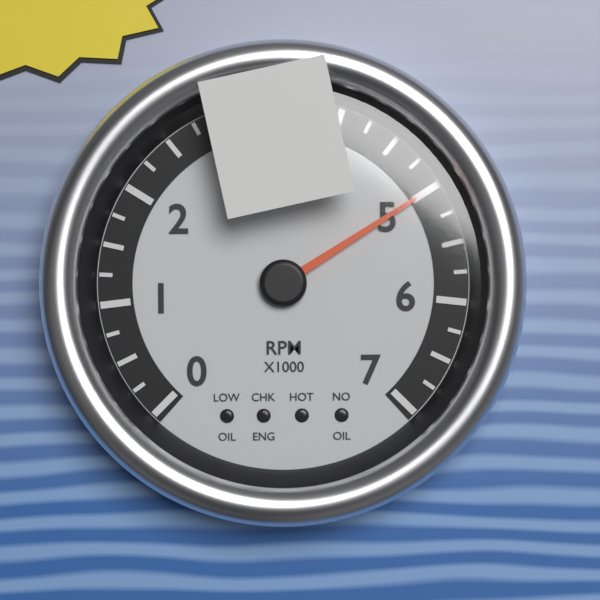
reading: 5000 RPM
